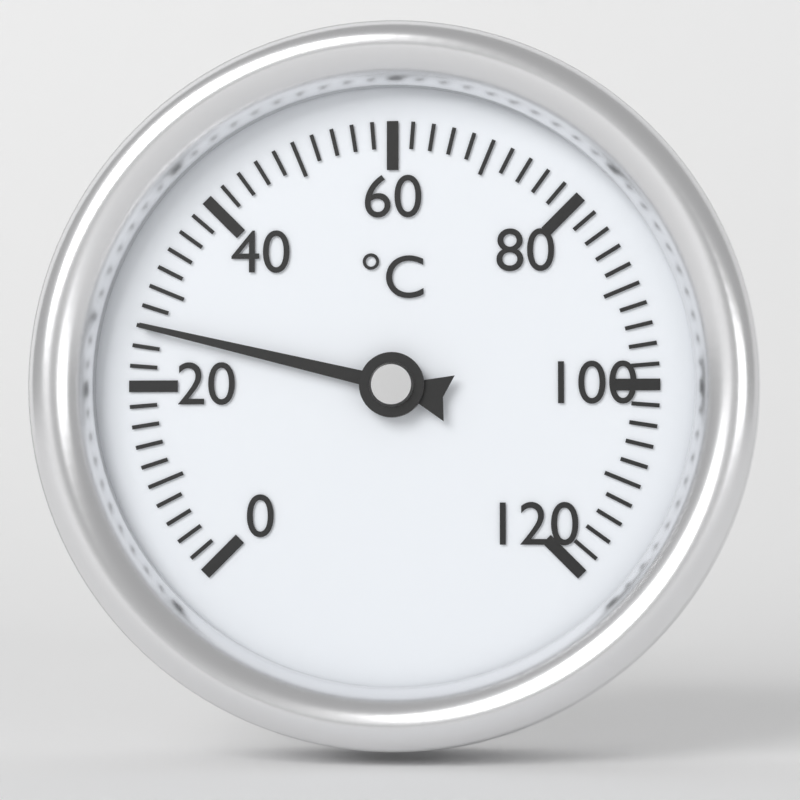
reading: 26 °C
